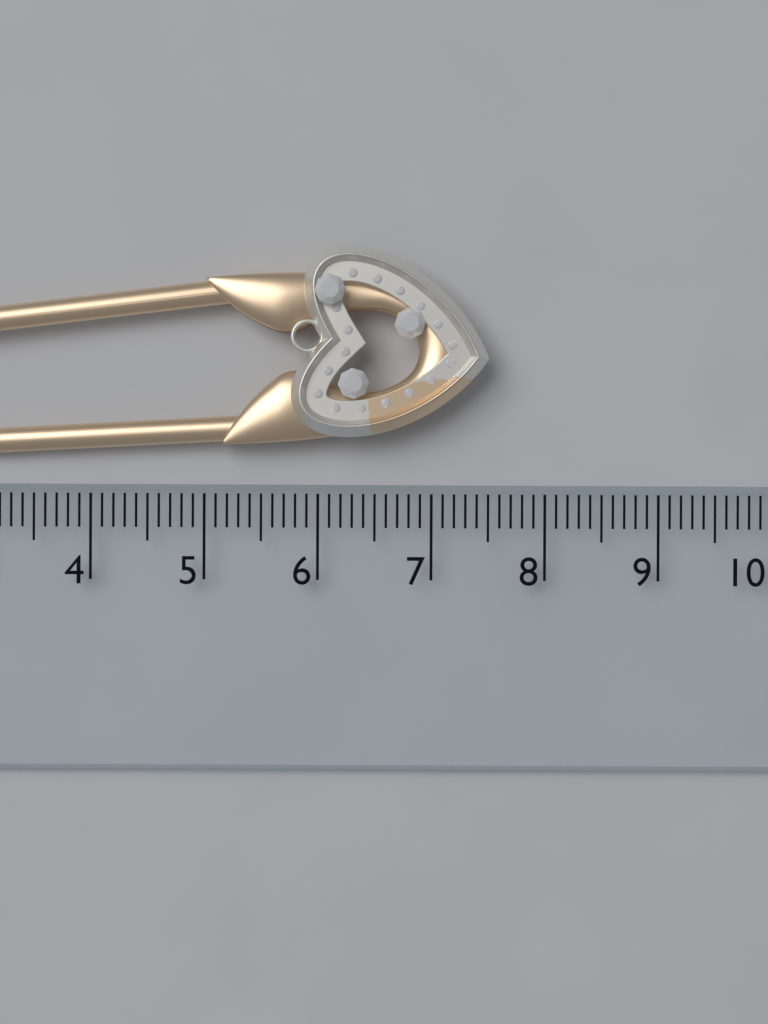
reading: 7.5 cm
